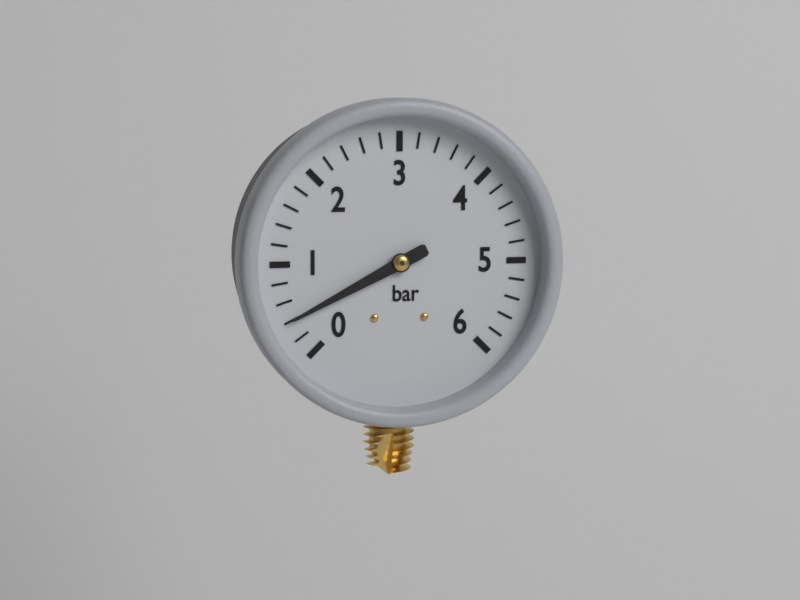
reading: 0.4 bar
